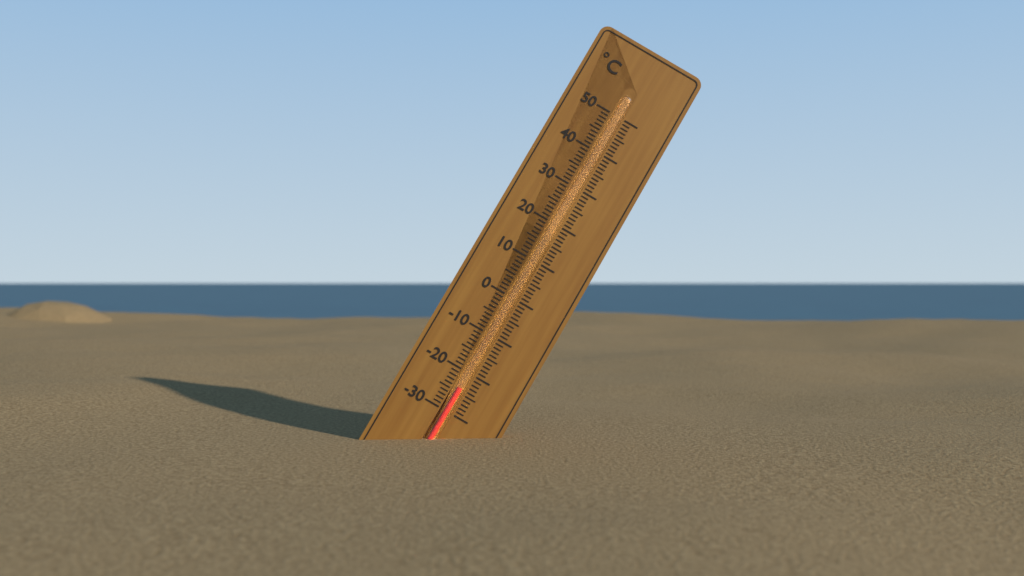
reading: -24 °C
